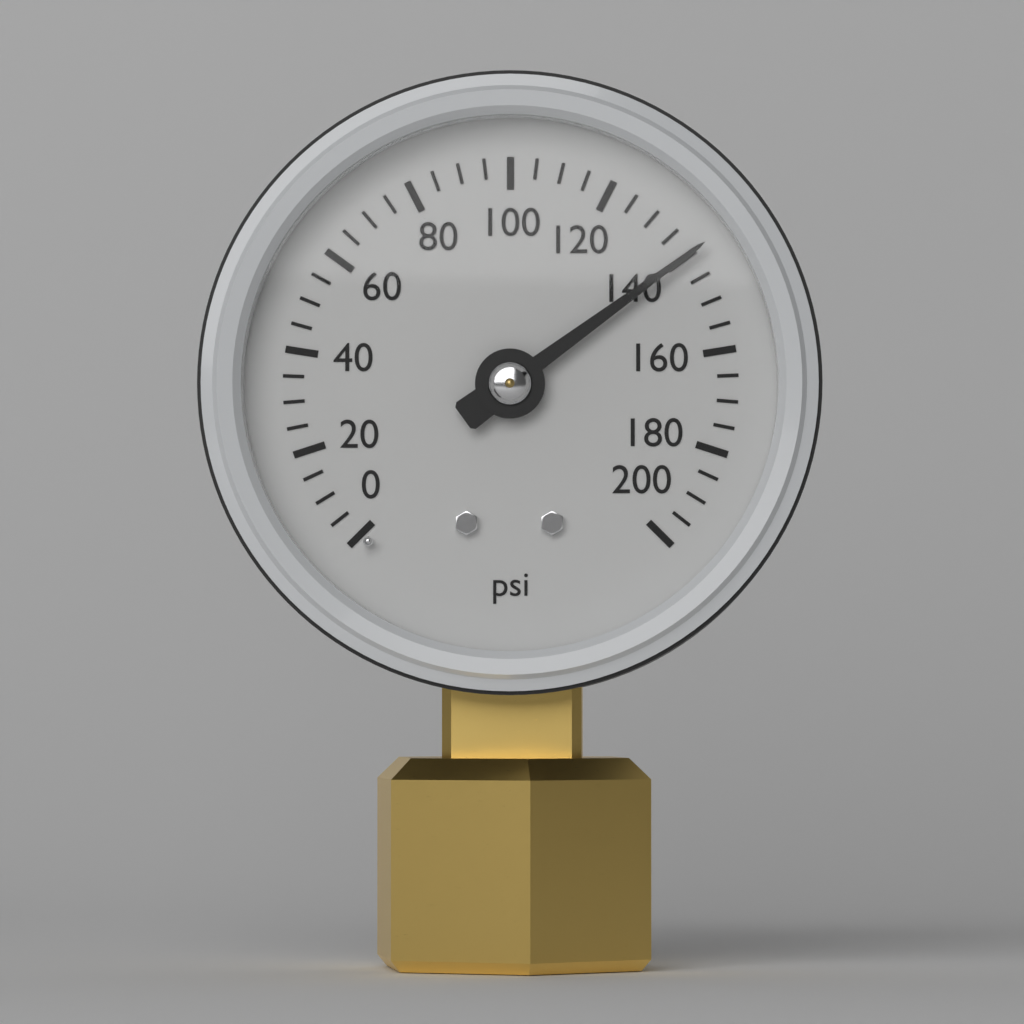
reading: 140 psi
